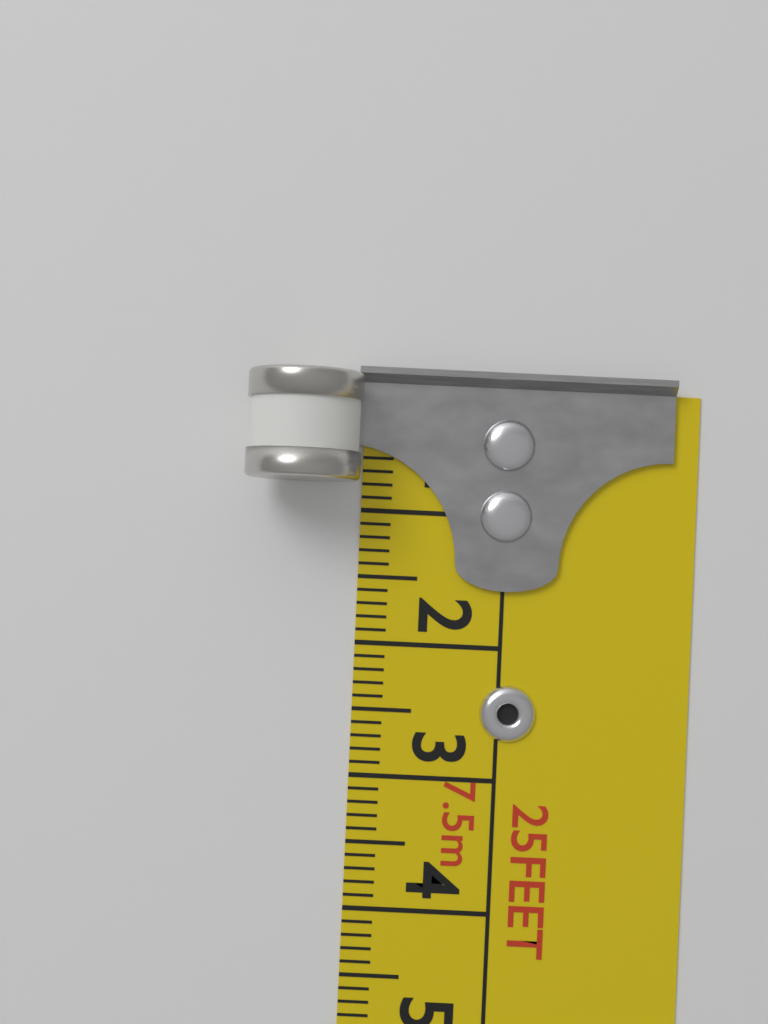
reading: 0.8 cm
